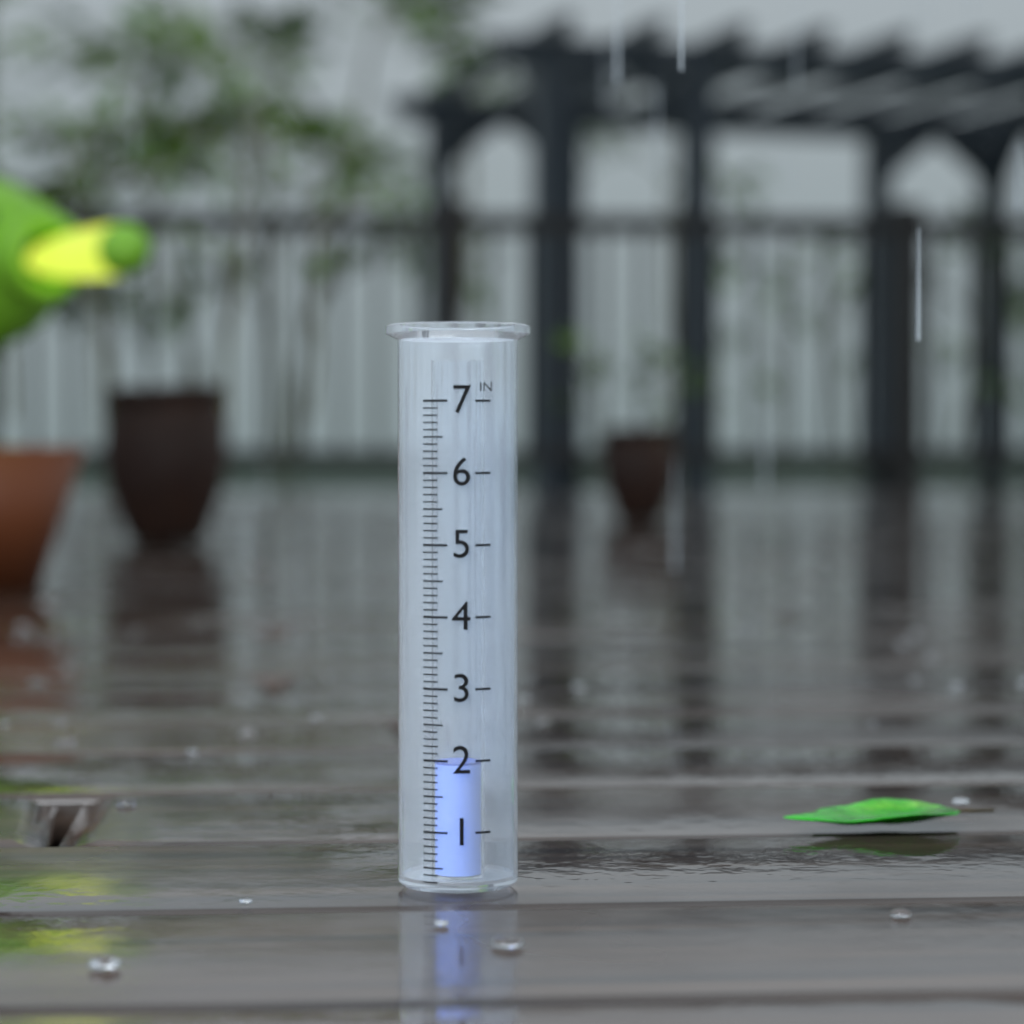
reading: 1.9 in
